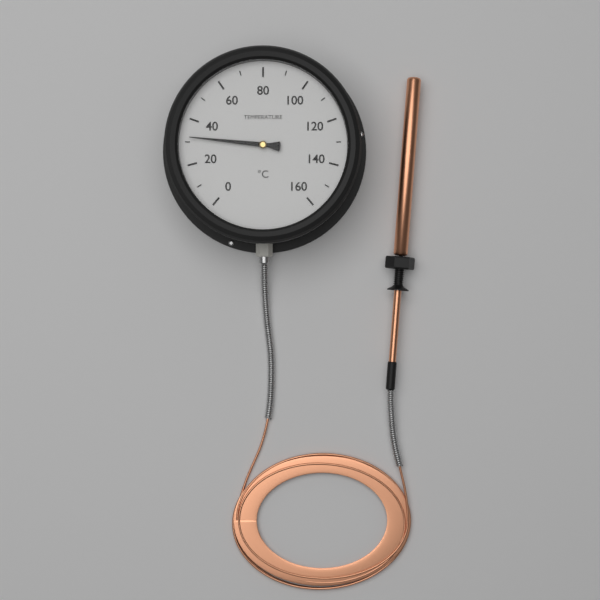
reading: 32 °C
